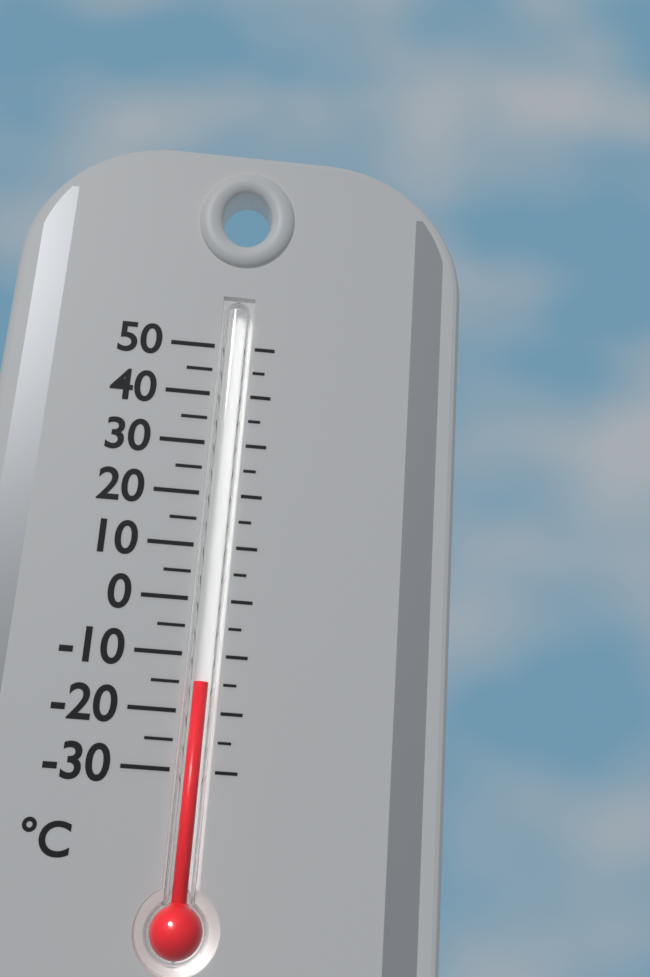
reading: -15 °C
